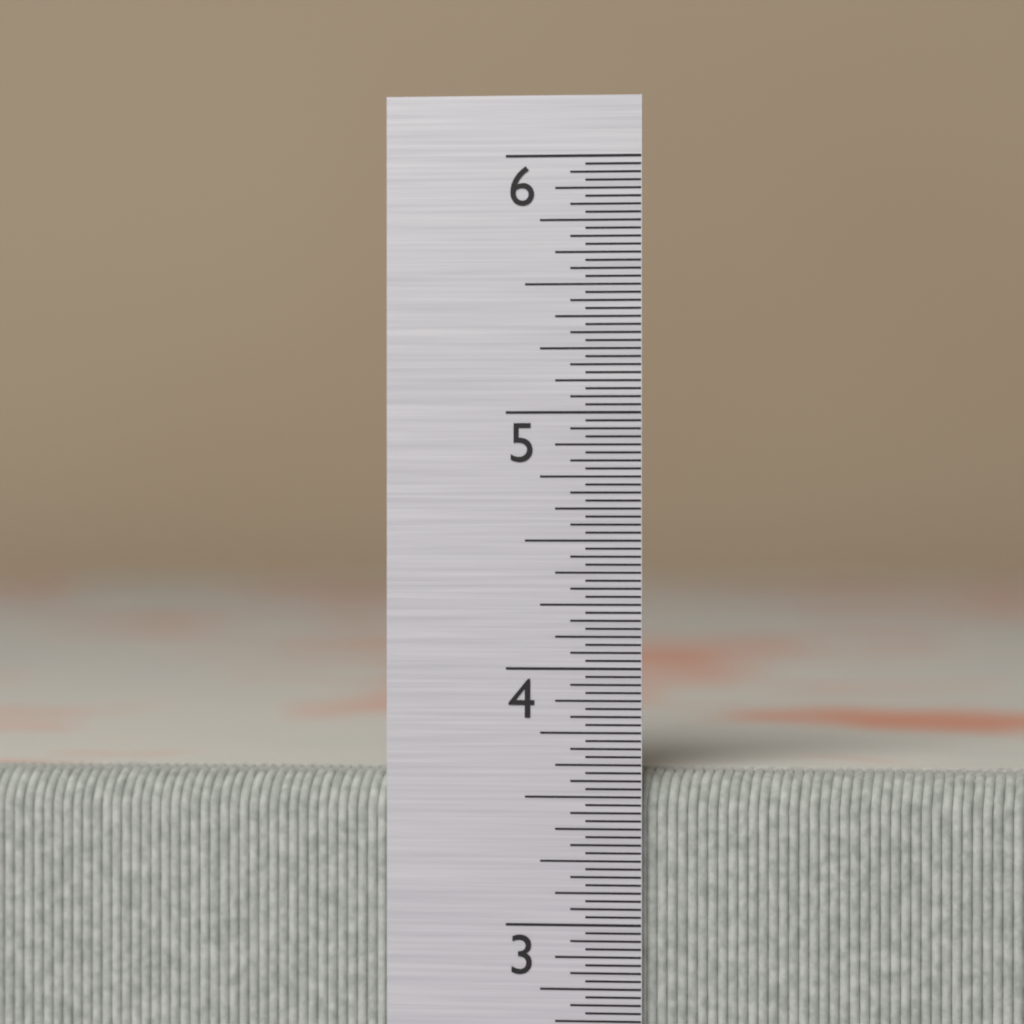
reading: 3.59375 in
